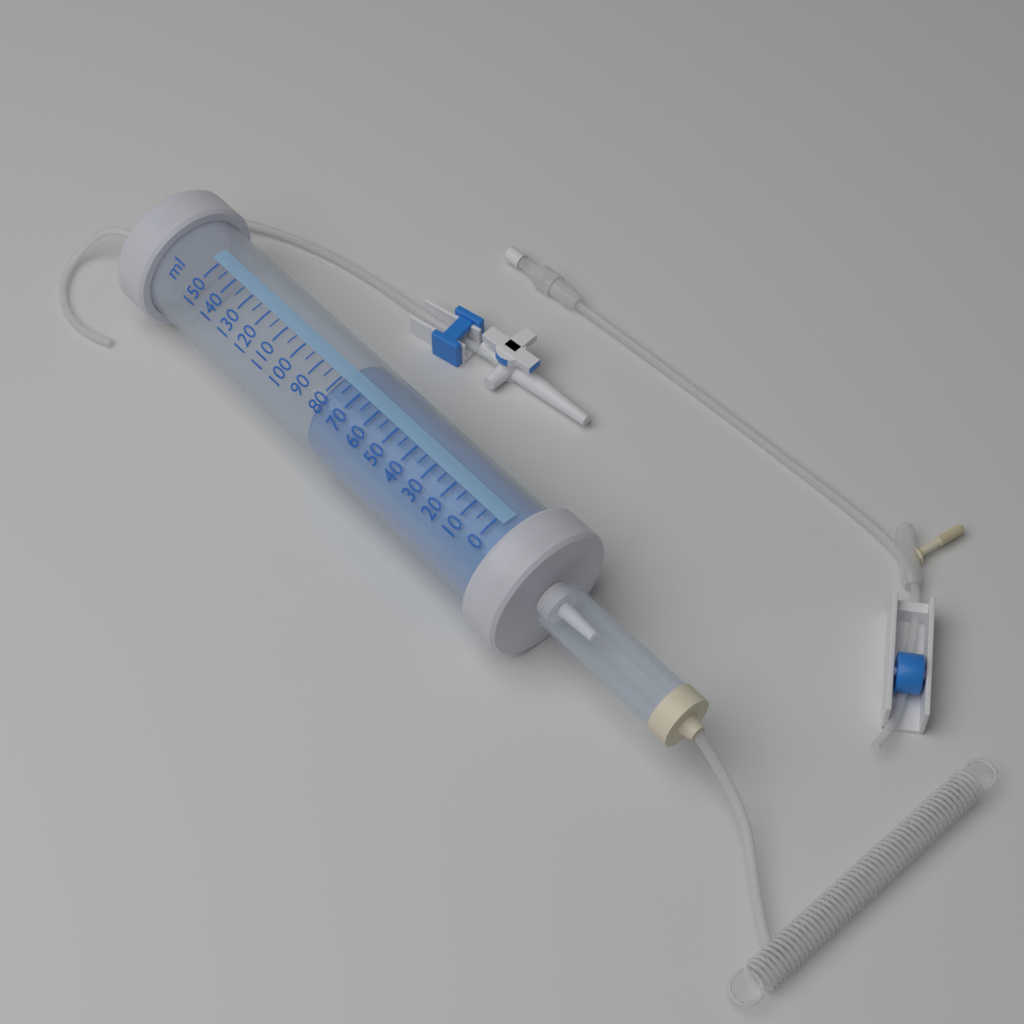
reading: 80 ml
